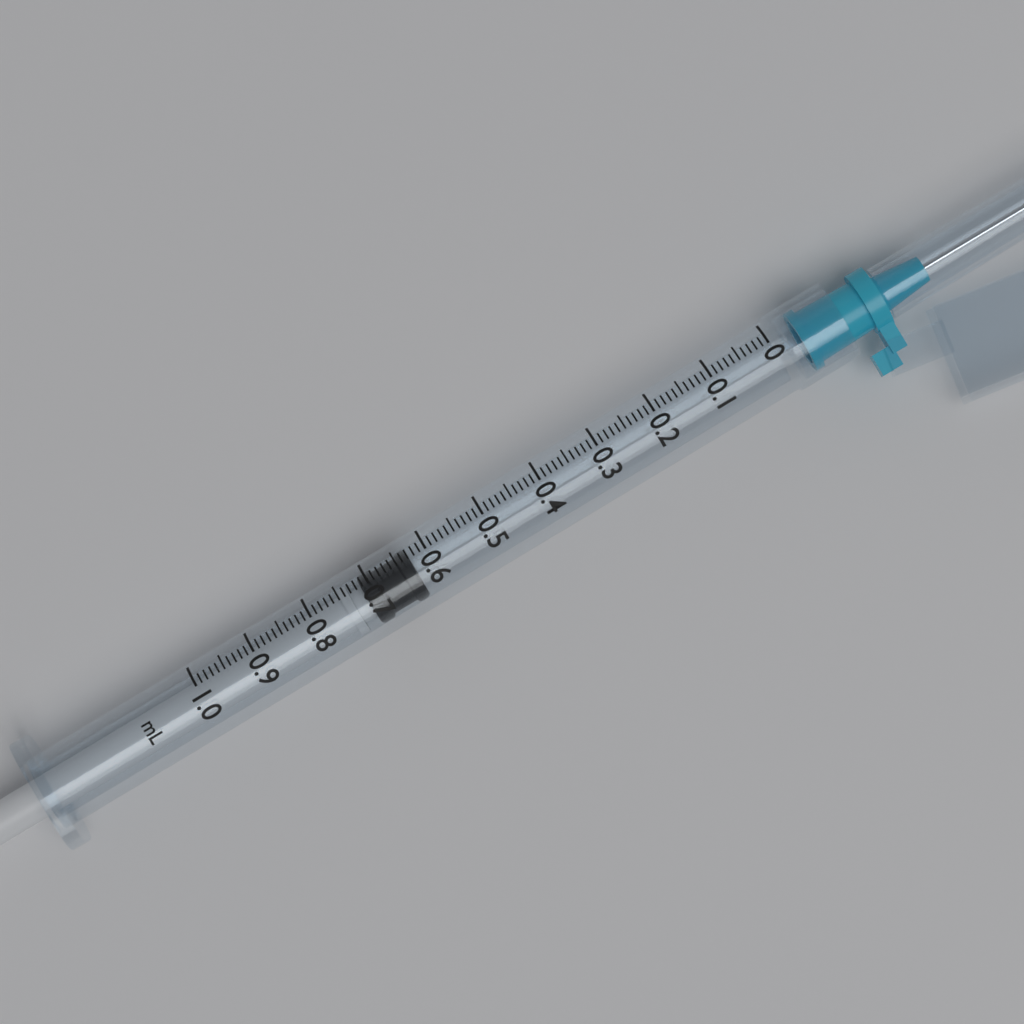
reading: 0.63 ml
